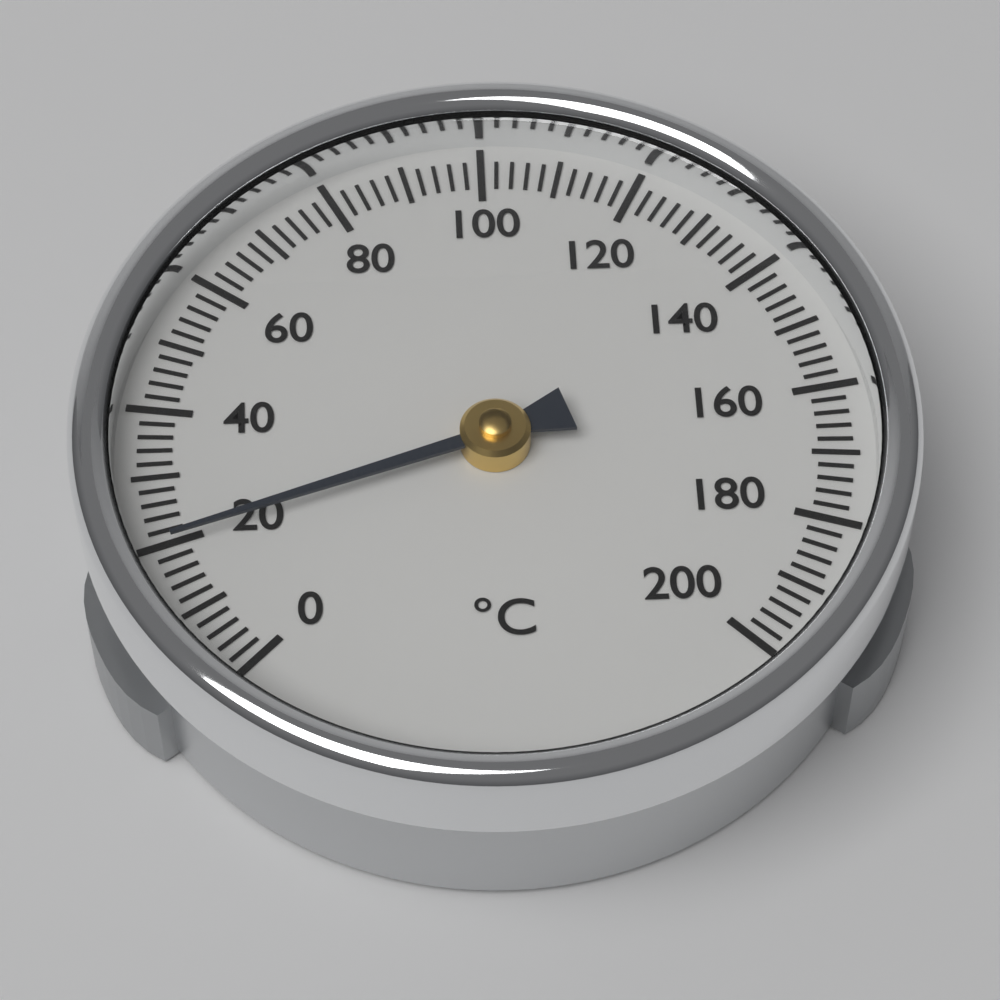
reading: 20 °C
